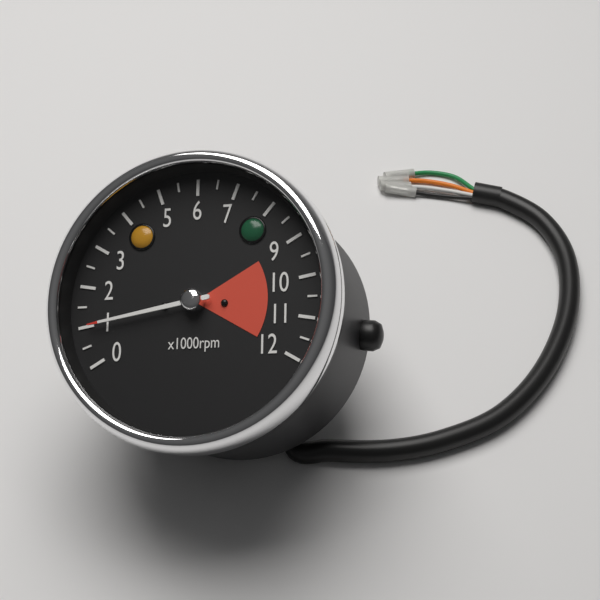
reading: 1.0 x1000rpm
